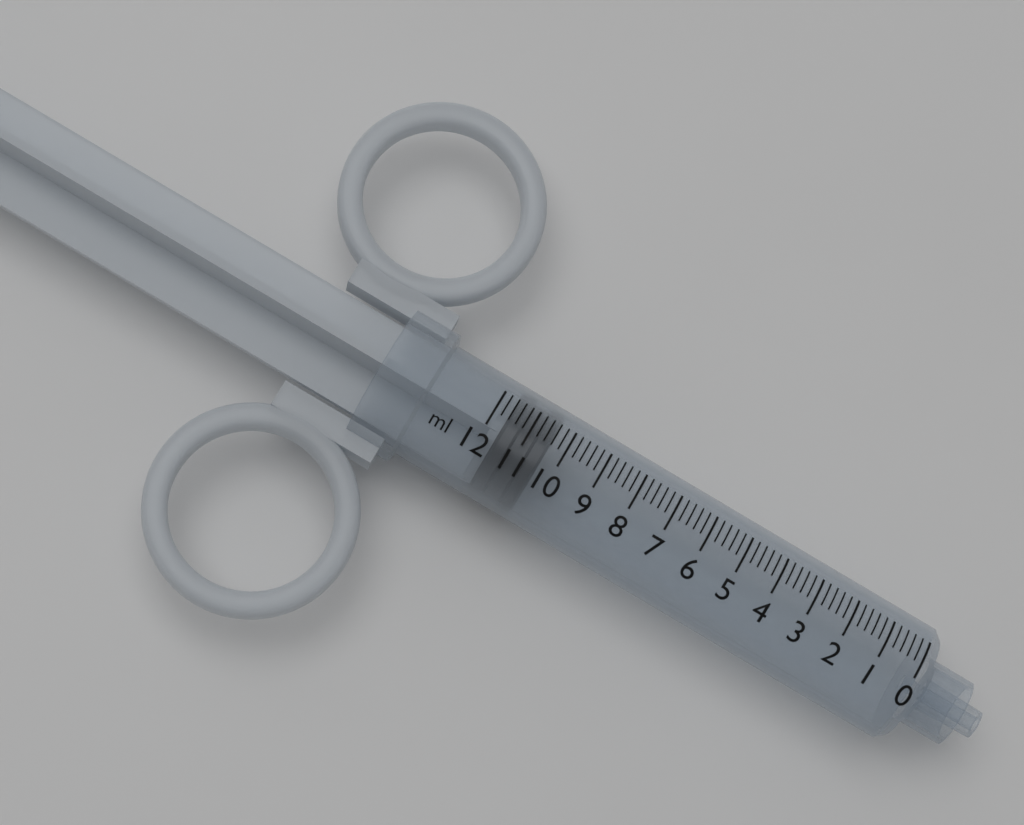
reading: 10.4 ml
